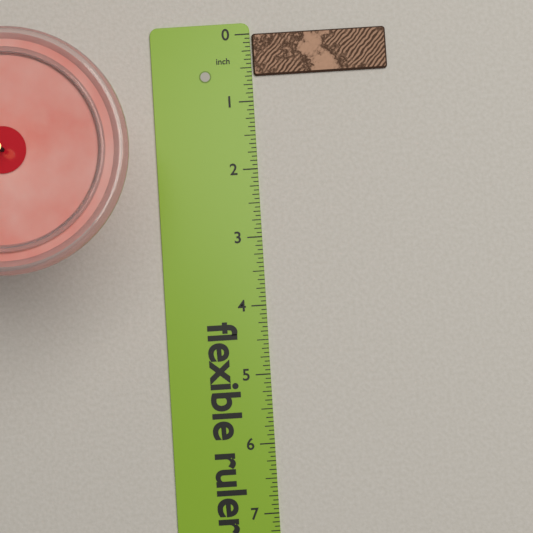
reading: 0.6250 in
